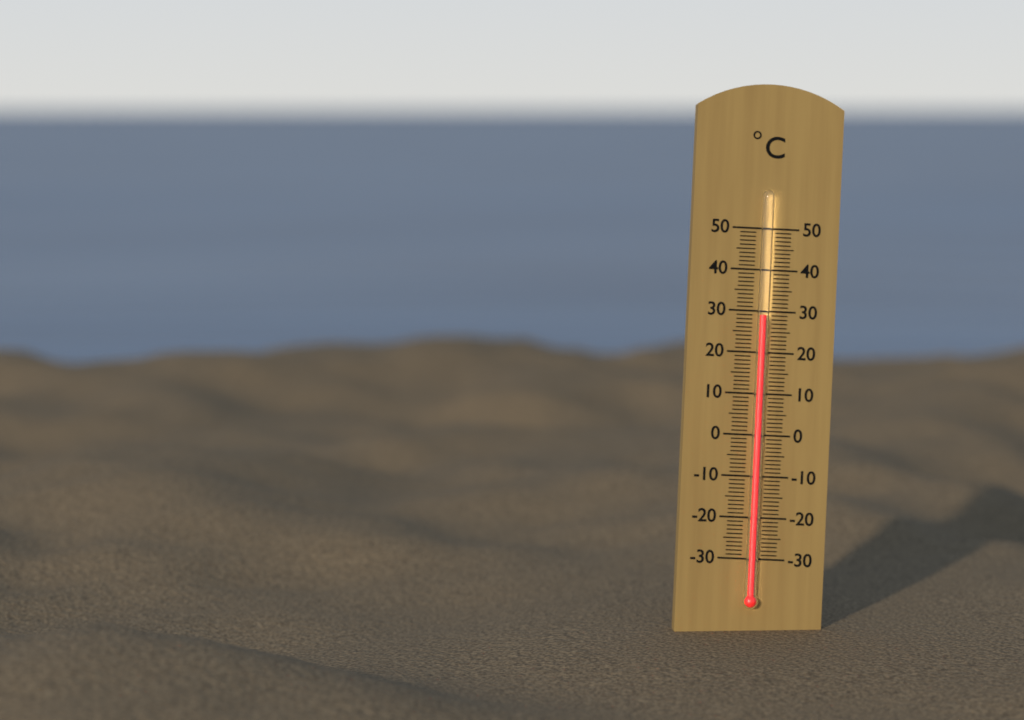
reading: 29 °C
